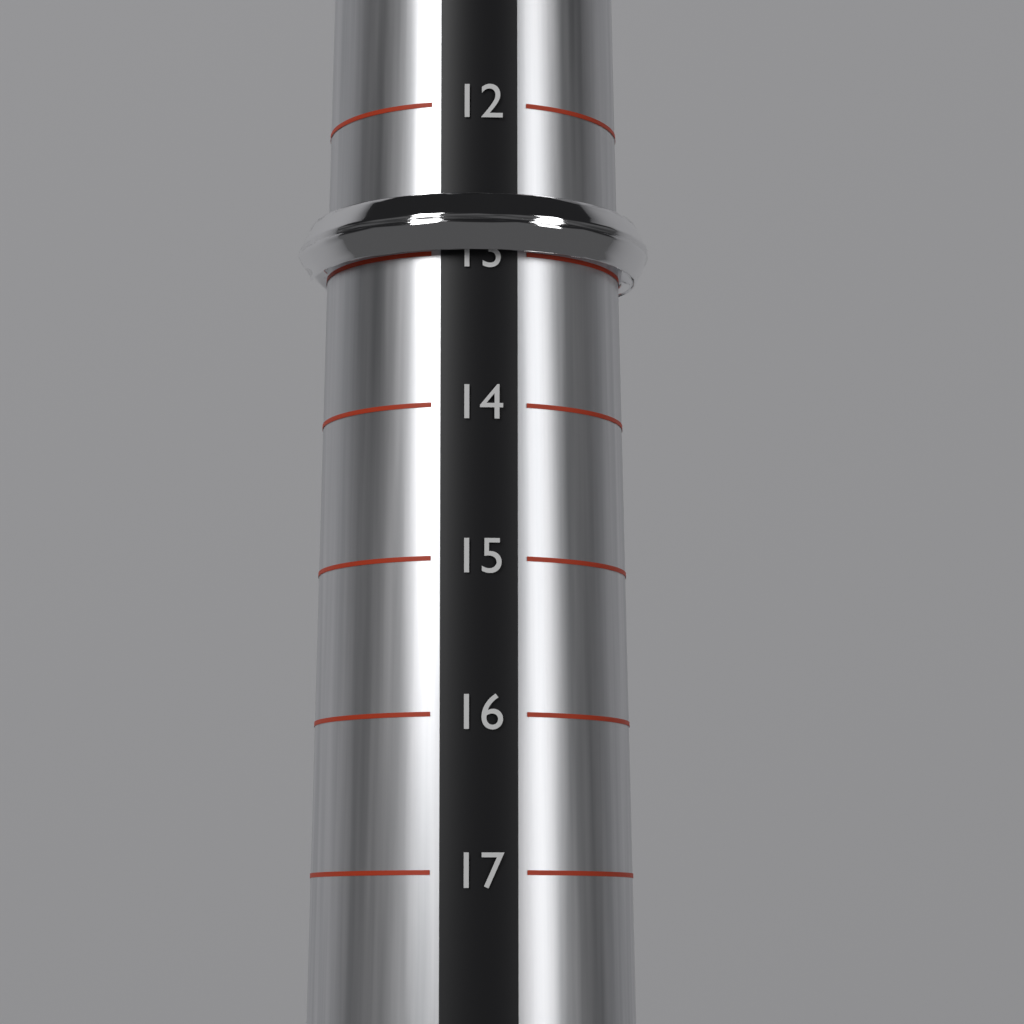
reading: 13 (no unit)
